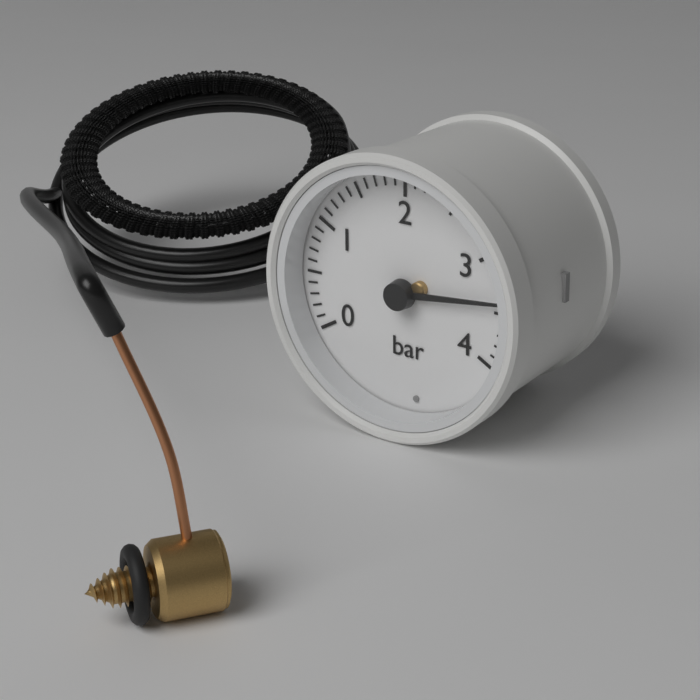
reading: 3.4 bar
